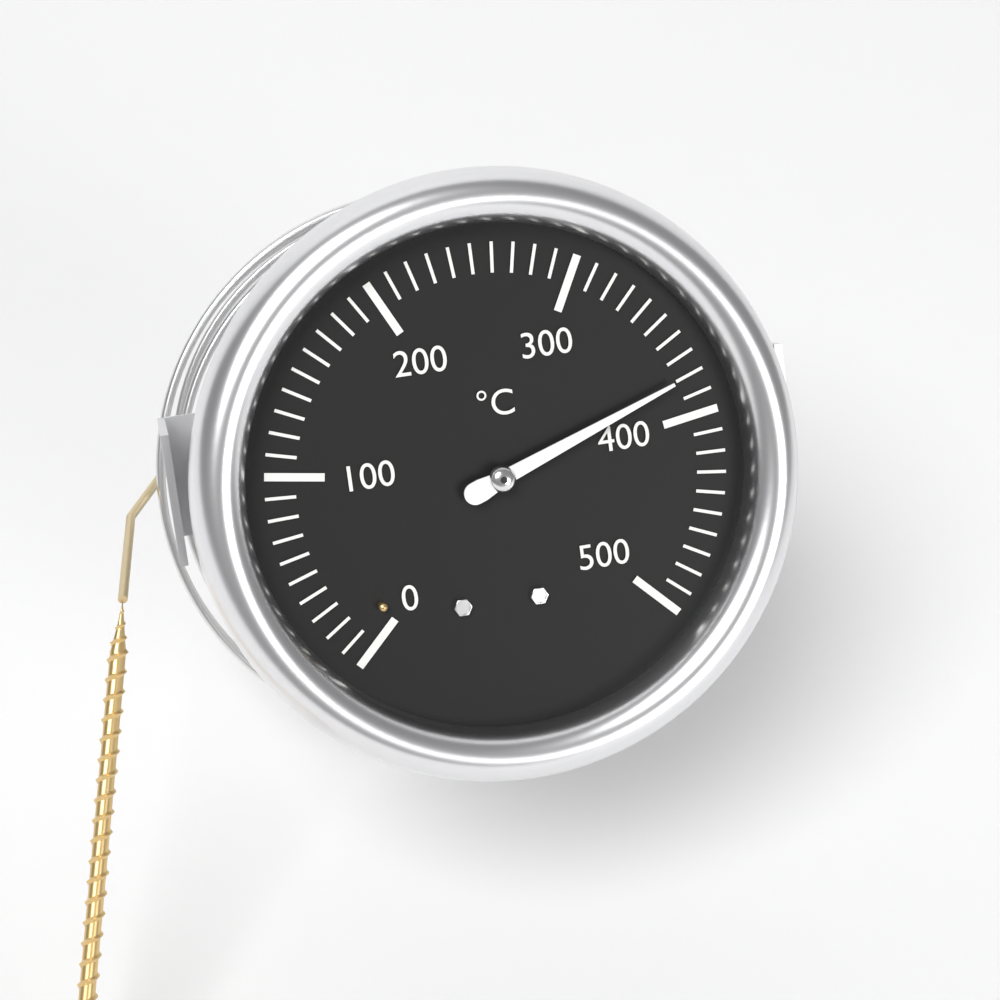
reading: 380 °C
